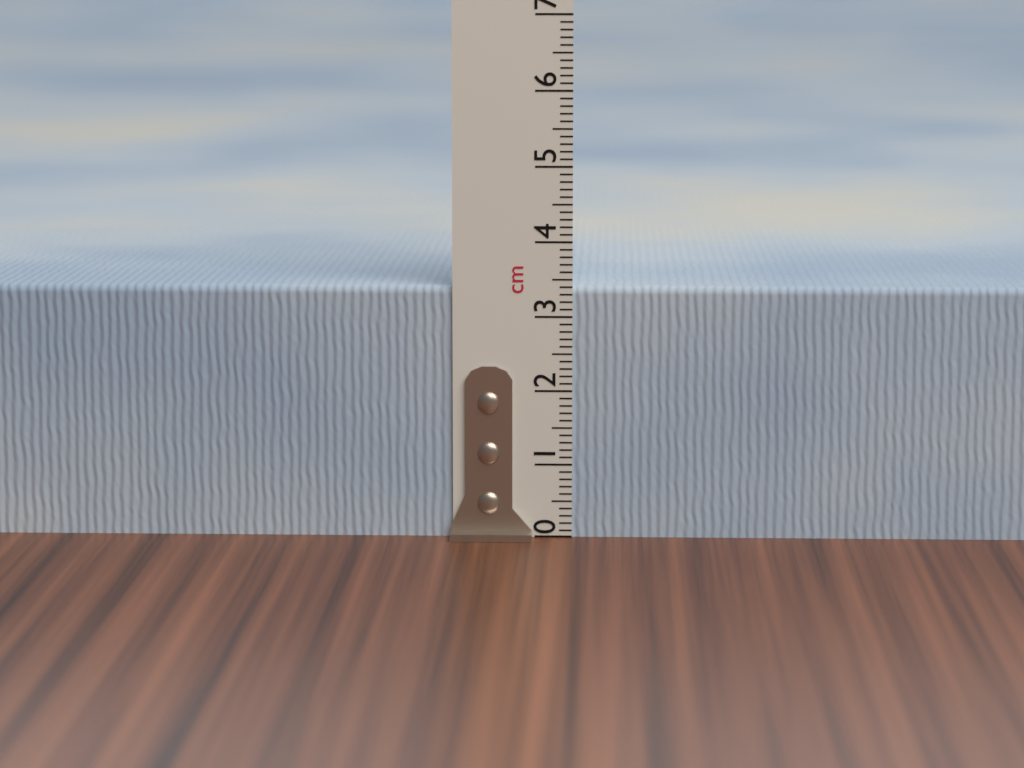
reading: 3.4 cm
